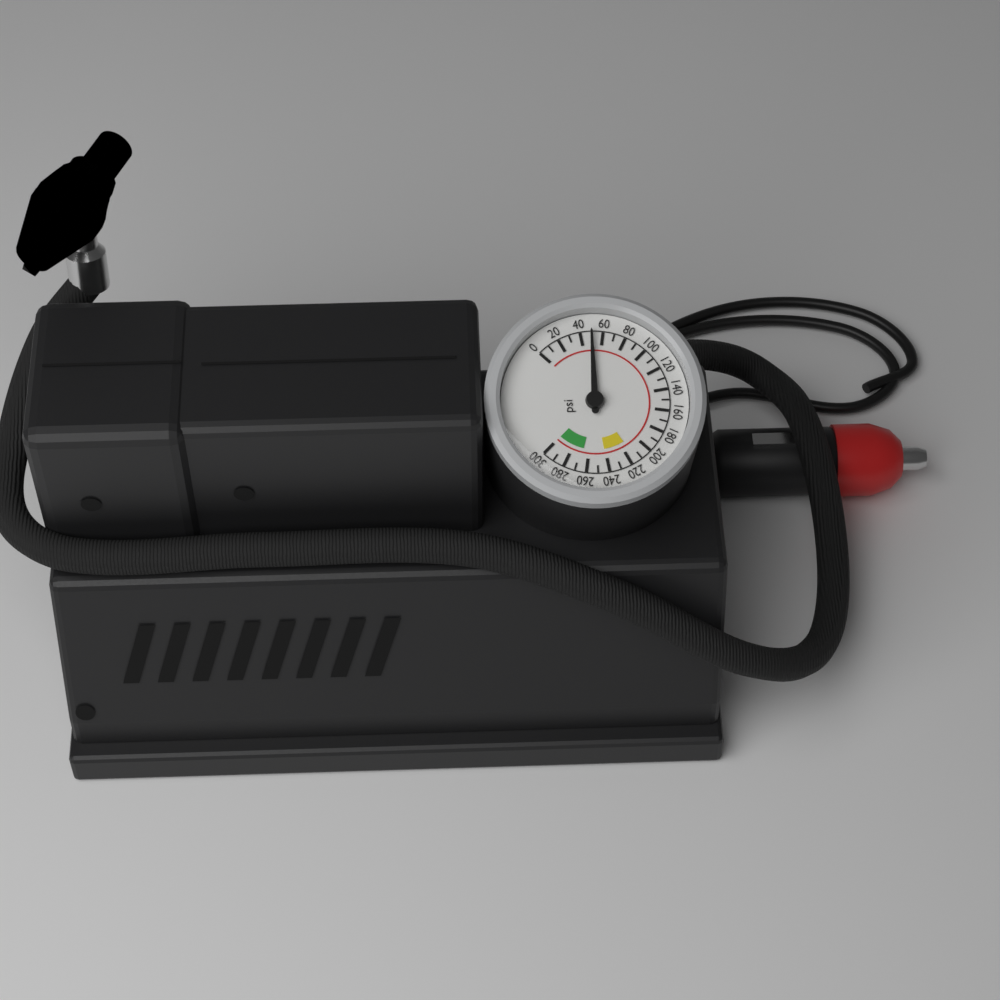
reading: 50 psi
